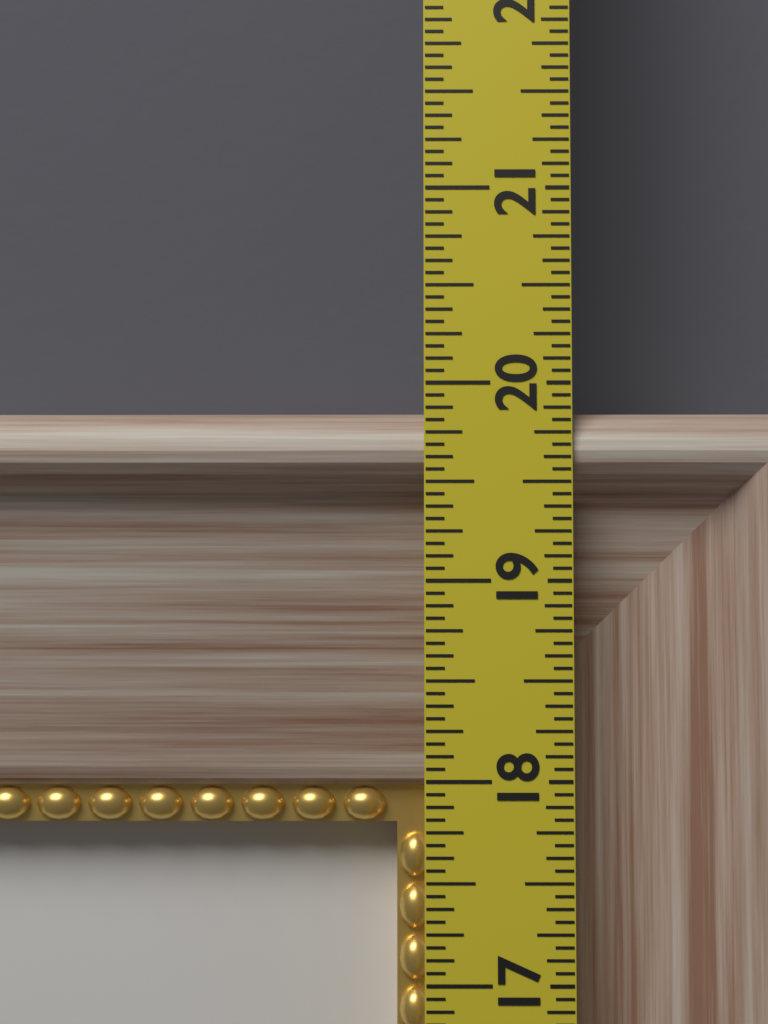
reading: 19.8750 in
